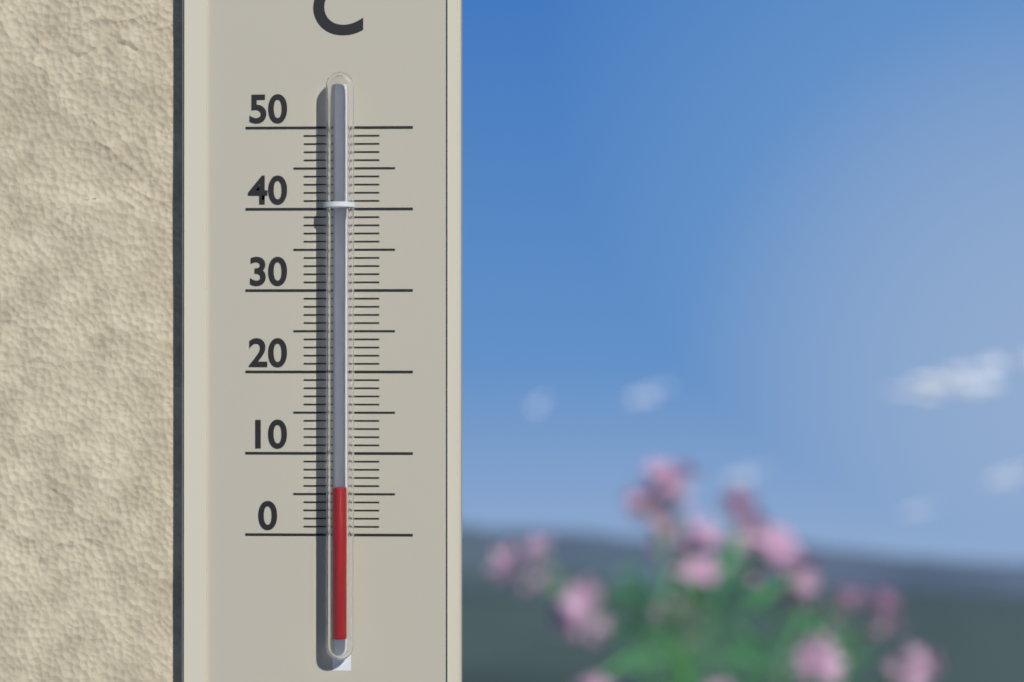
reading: 6 °C
